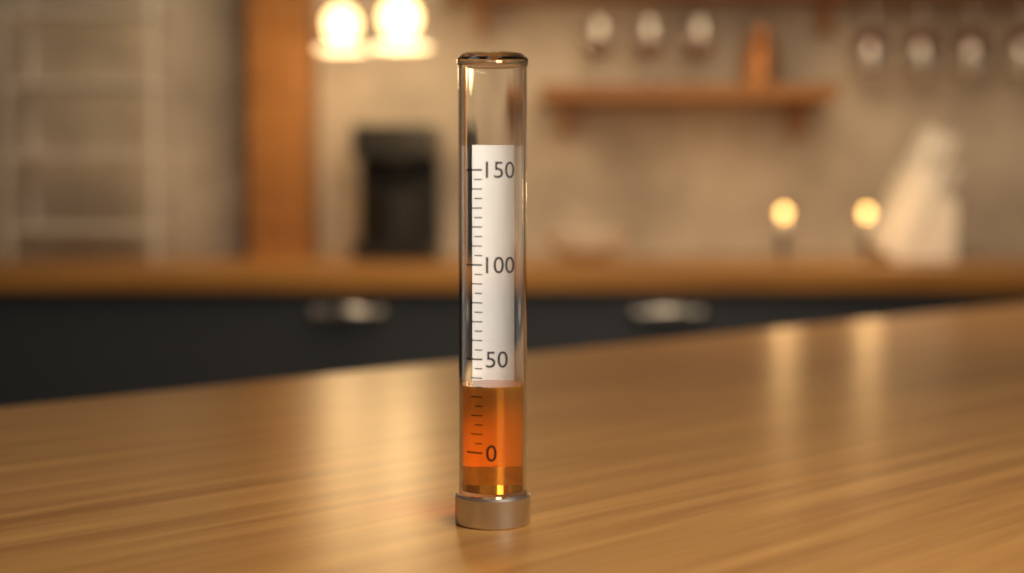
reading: 35 (no unit)
